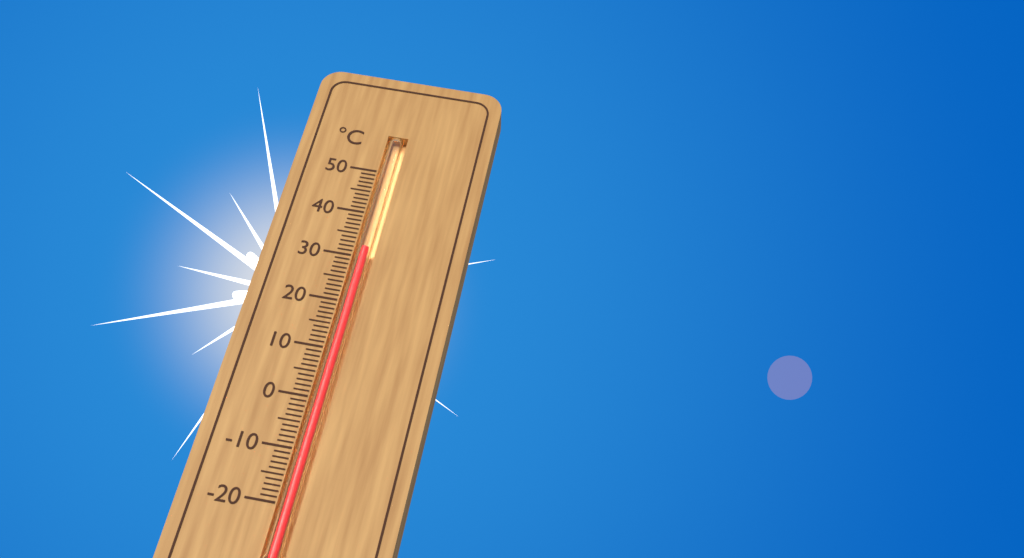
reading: 32 °C
